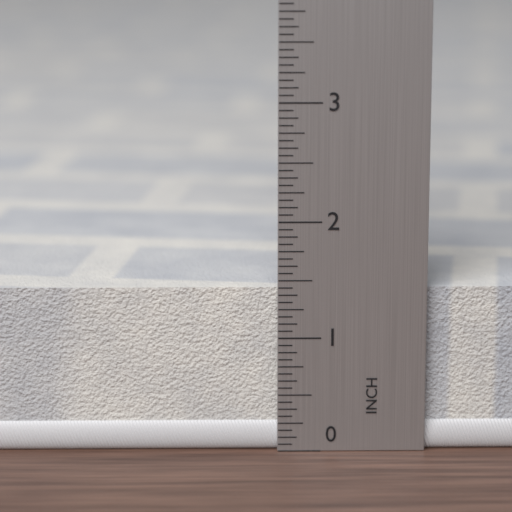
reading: 1.4375 in
